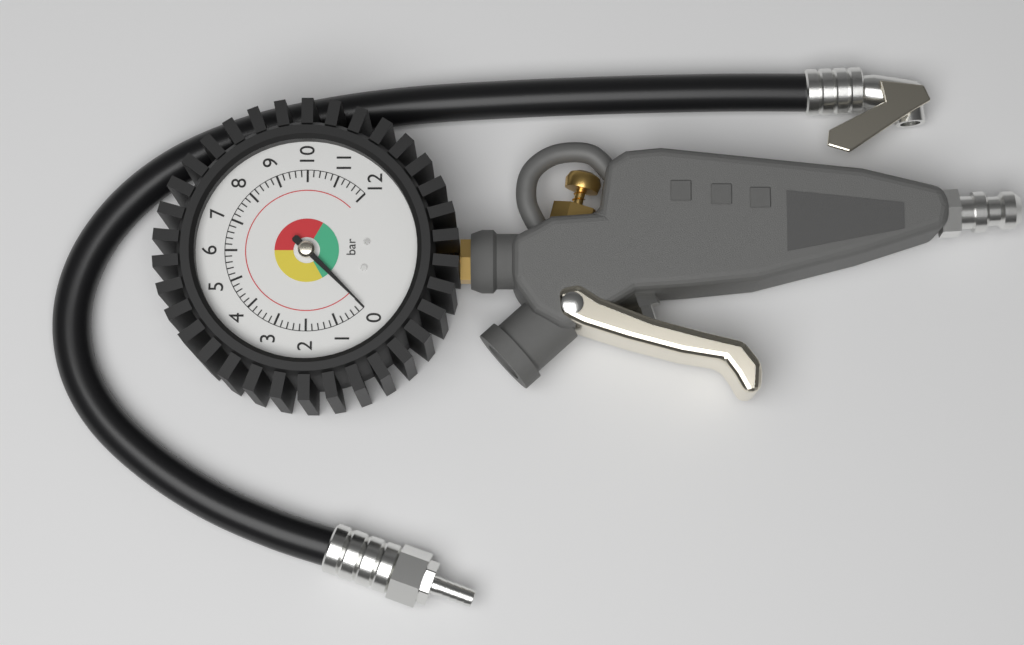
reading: 0.0 bar
